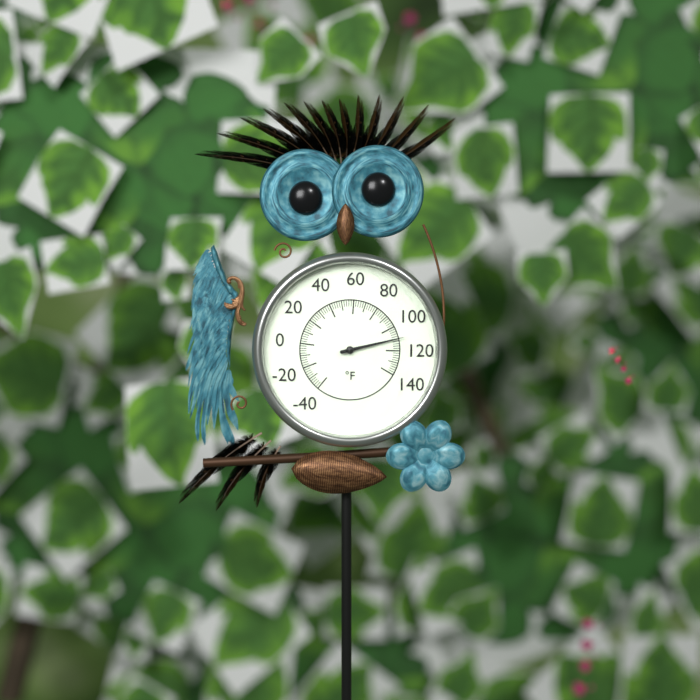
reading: 110 °F
